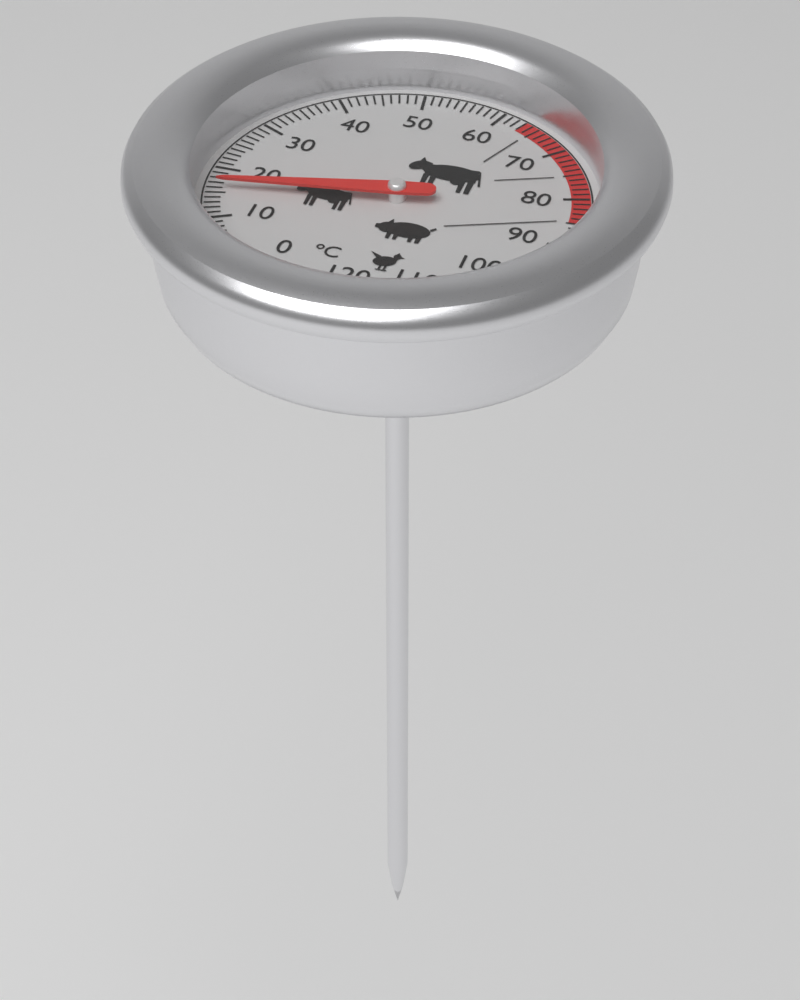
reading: 16 °C
